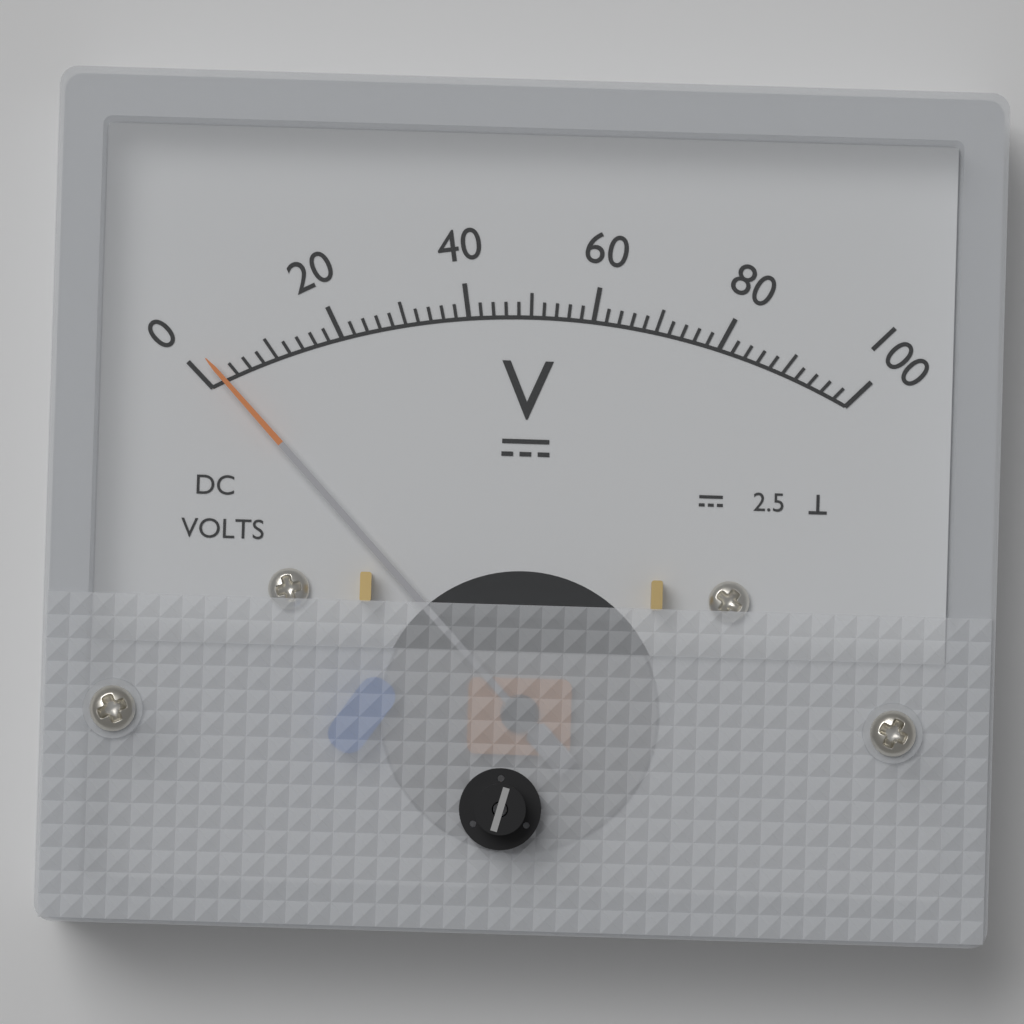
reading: 2 V
